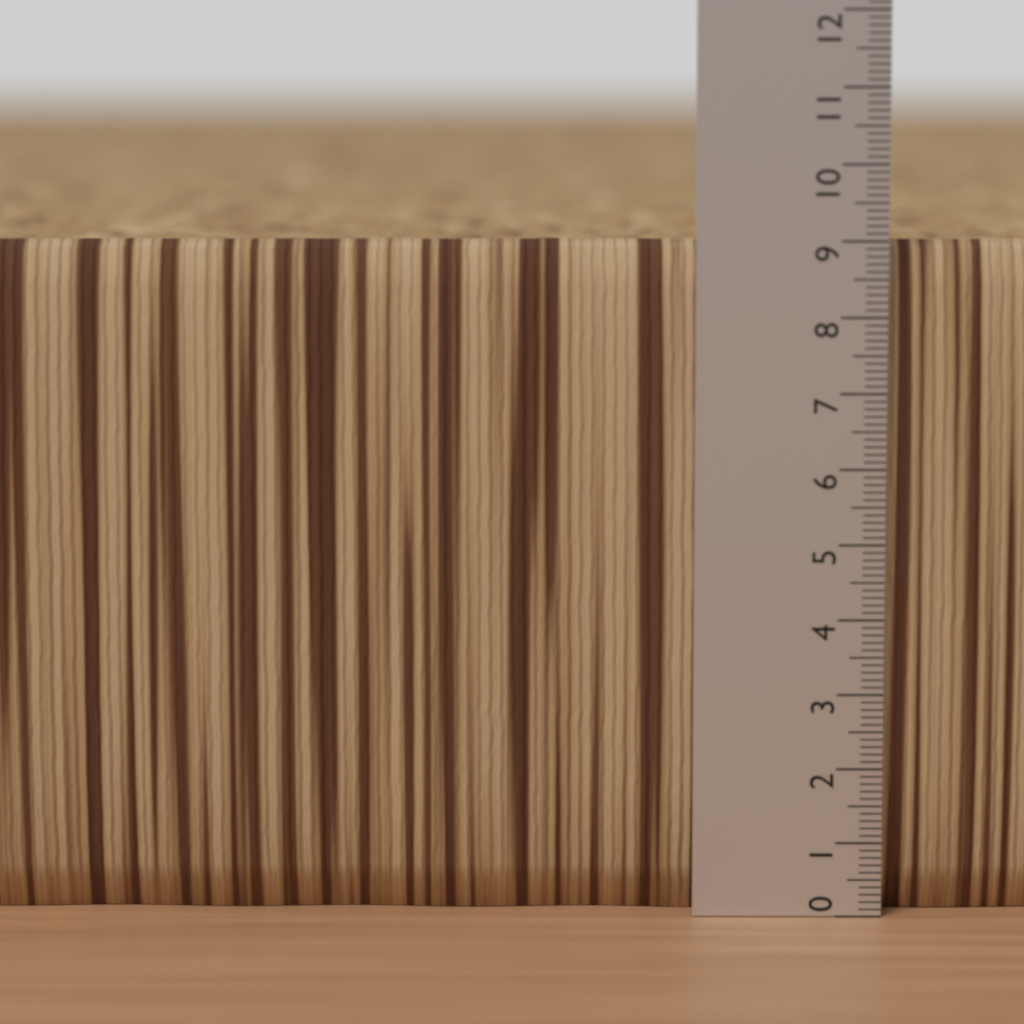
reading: 9.0 (no unit)
